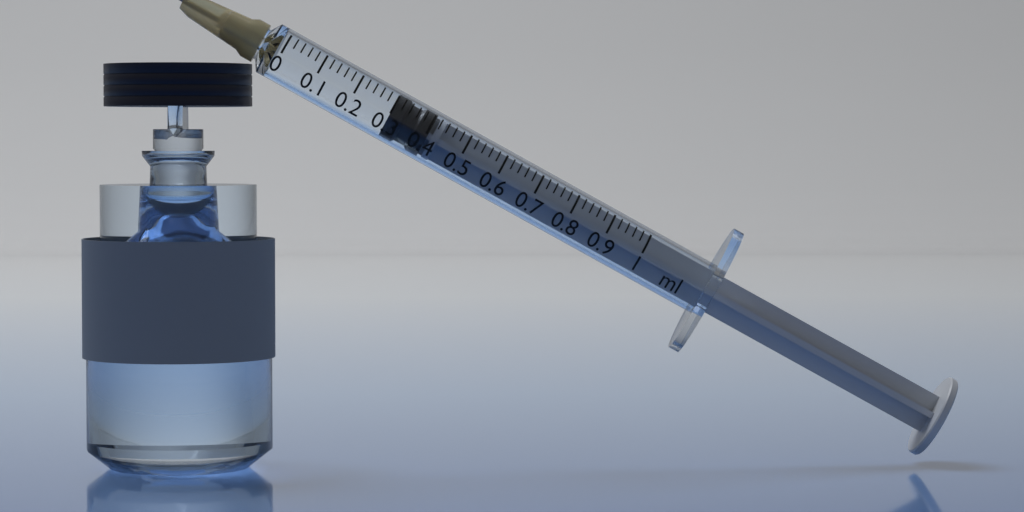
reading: 0.30 ml
